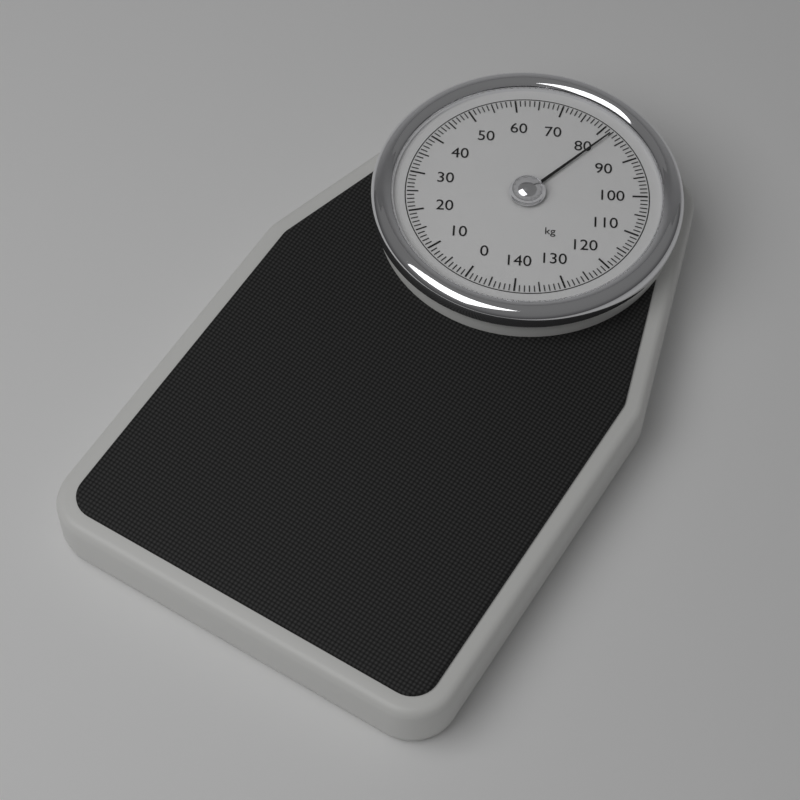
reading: 82 kg
